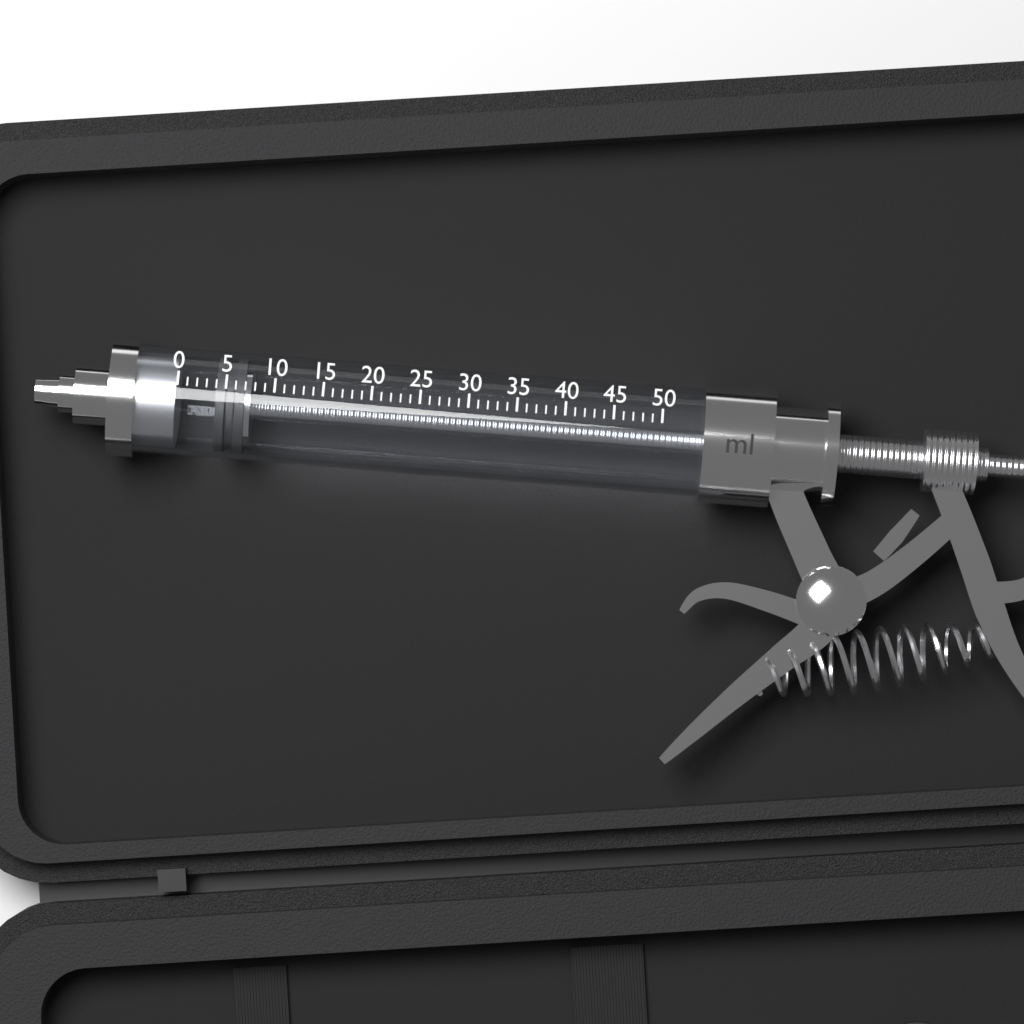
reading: 4 ml
